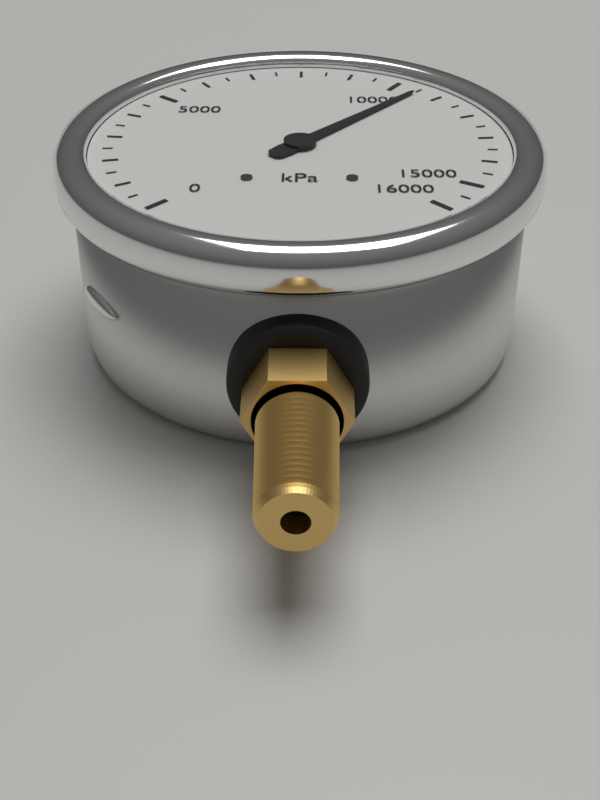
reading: 10500 kPa
